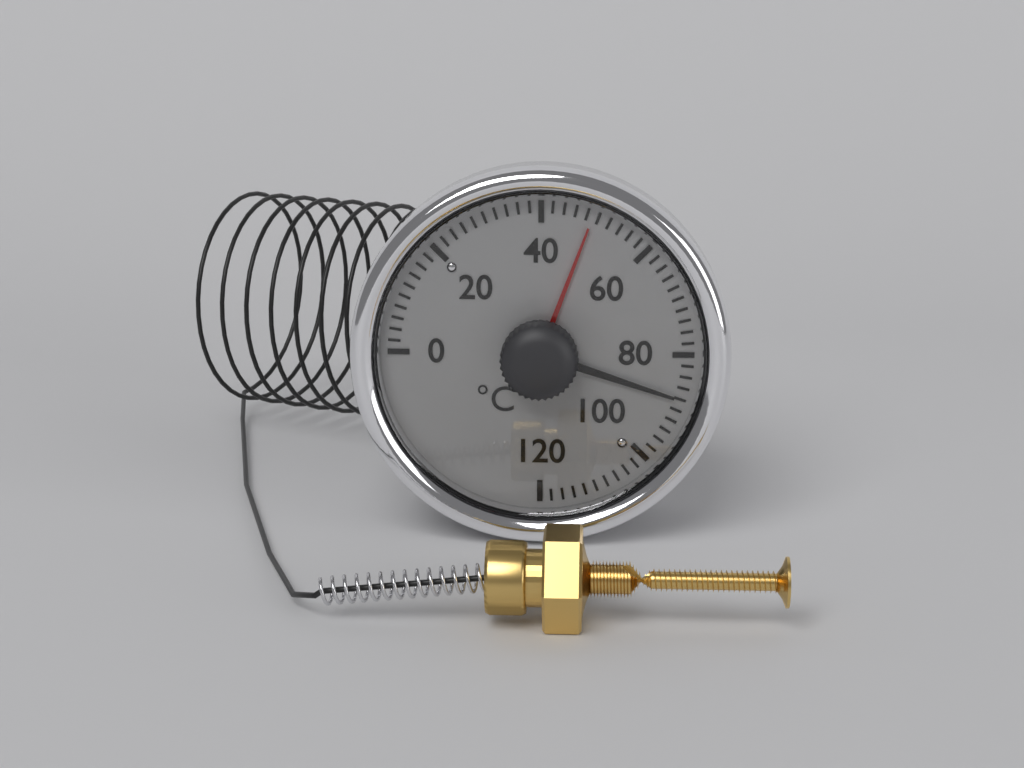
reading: 88 °C
